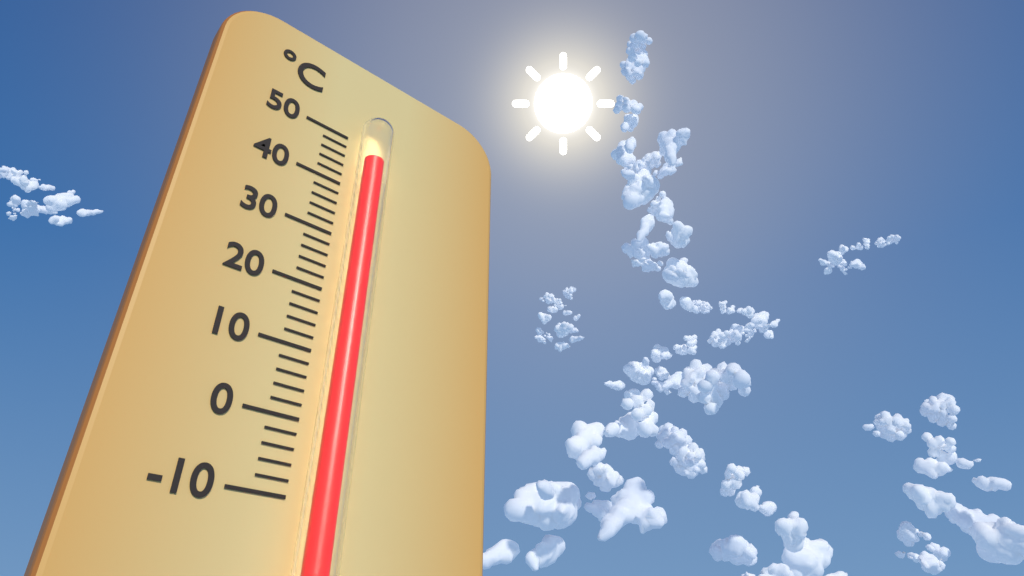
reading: 45 °C
